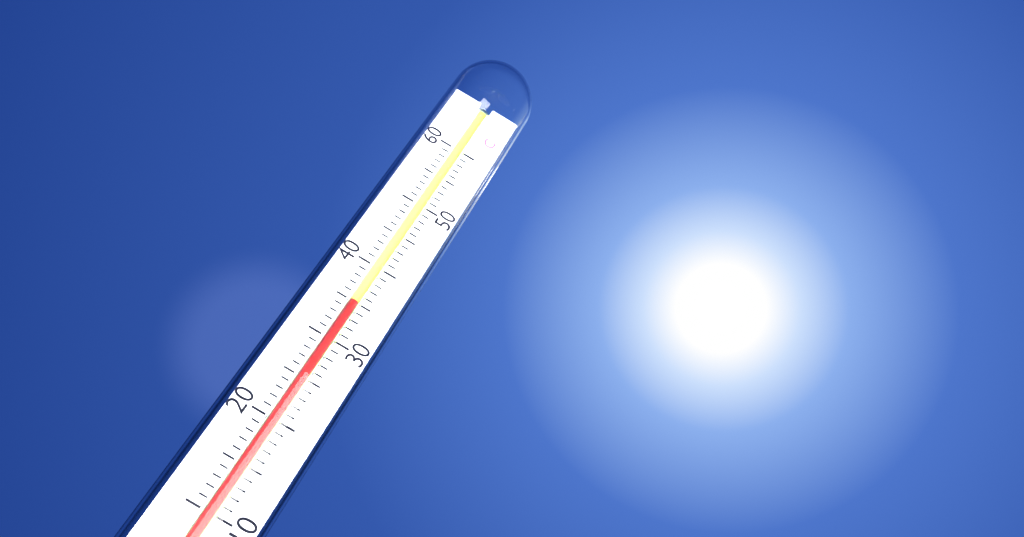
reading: 35 °C
